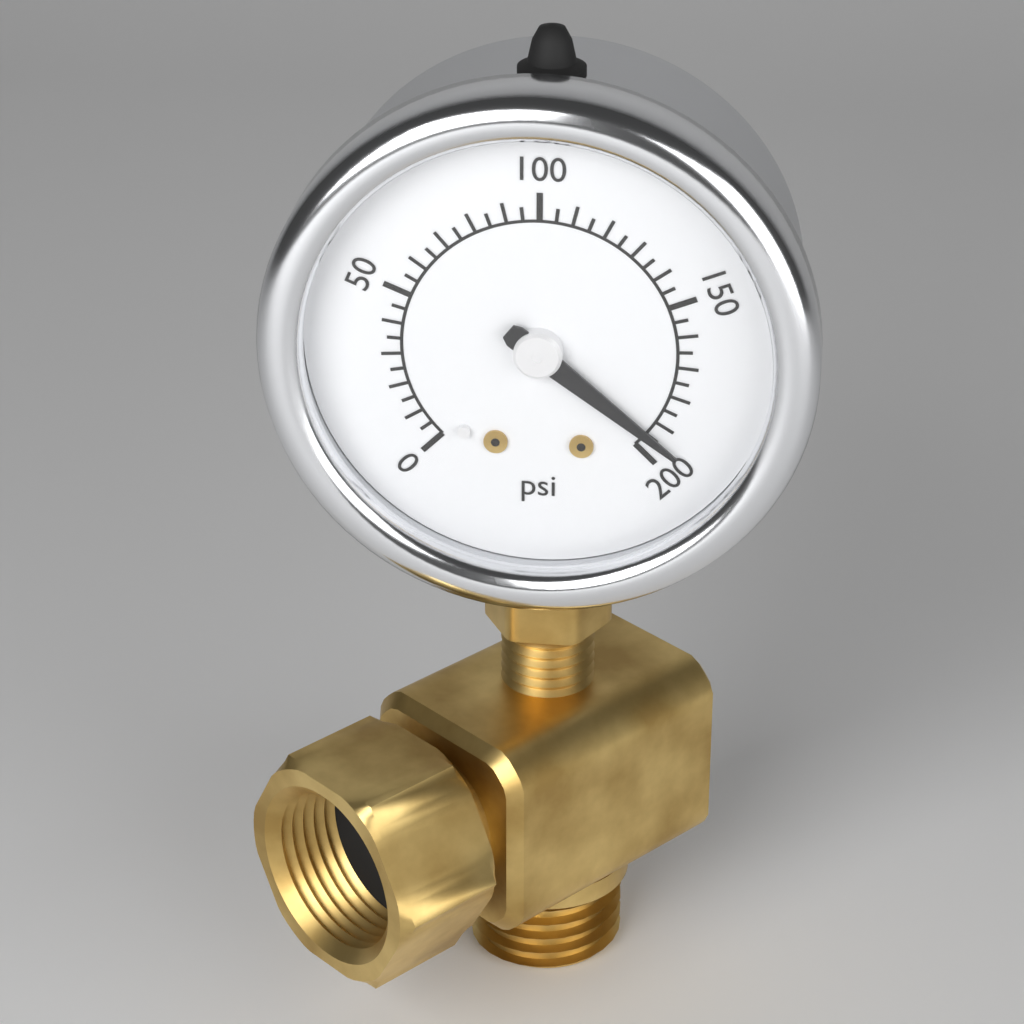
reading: 195 psi
